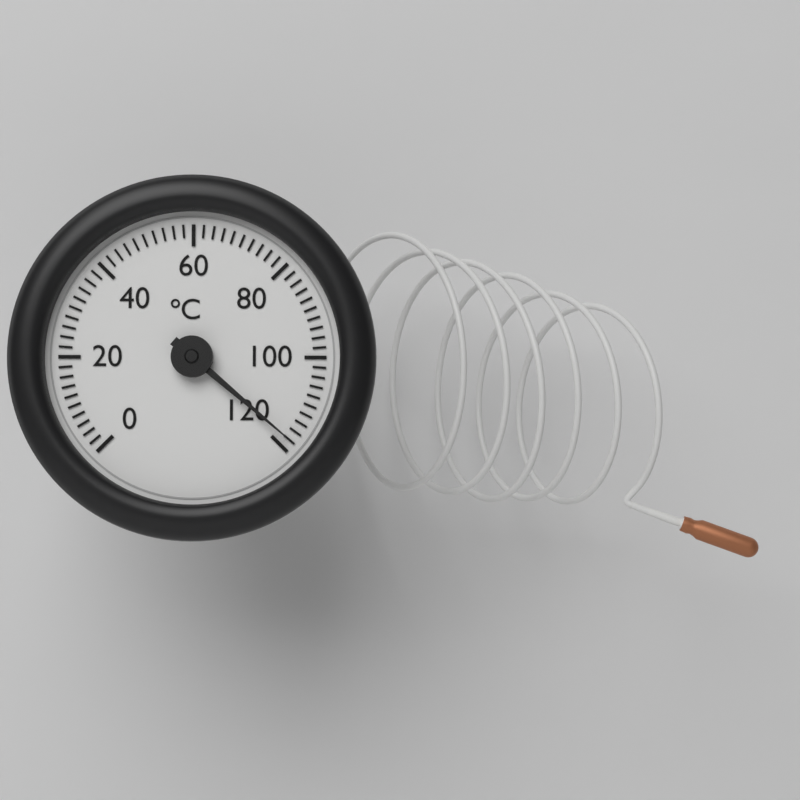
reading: 118 °C
